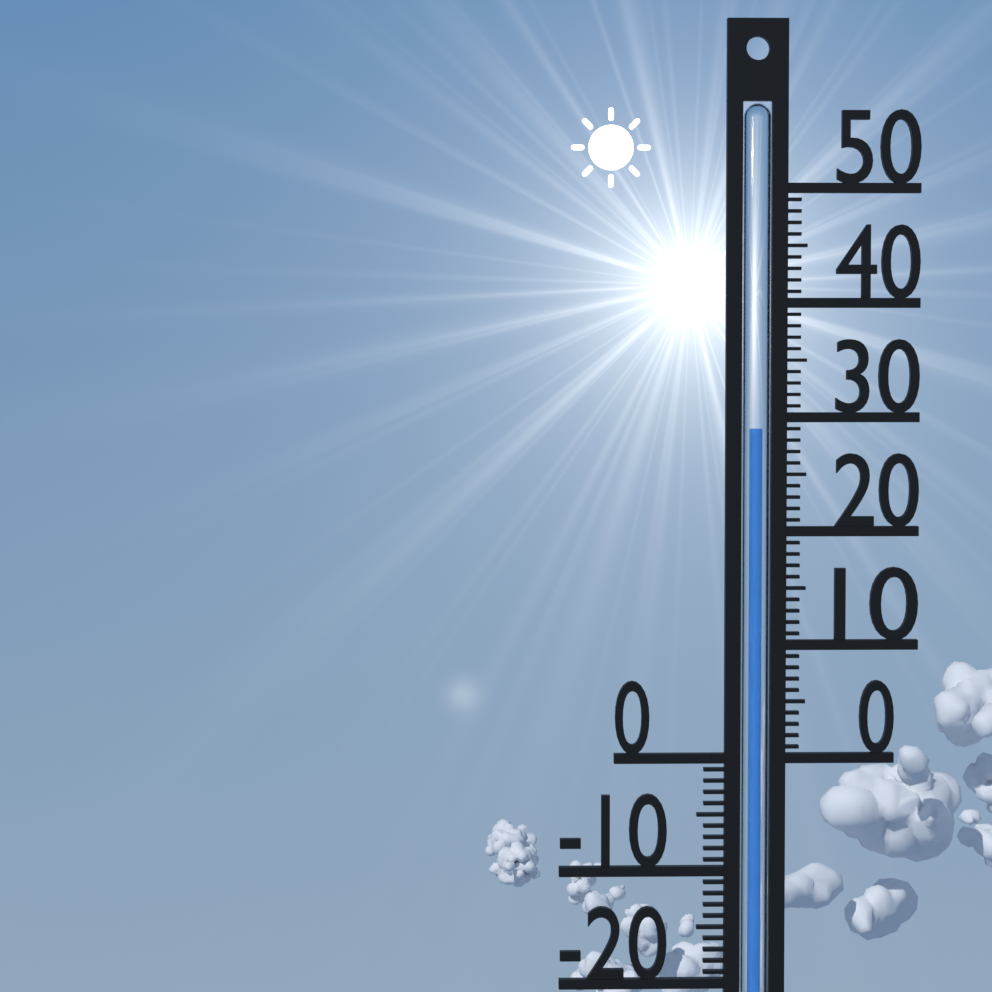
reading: 29 °C
